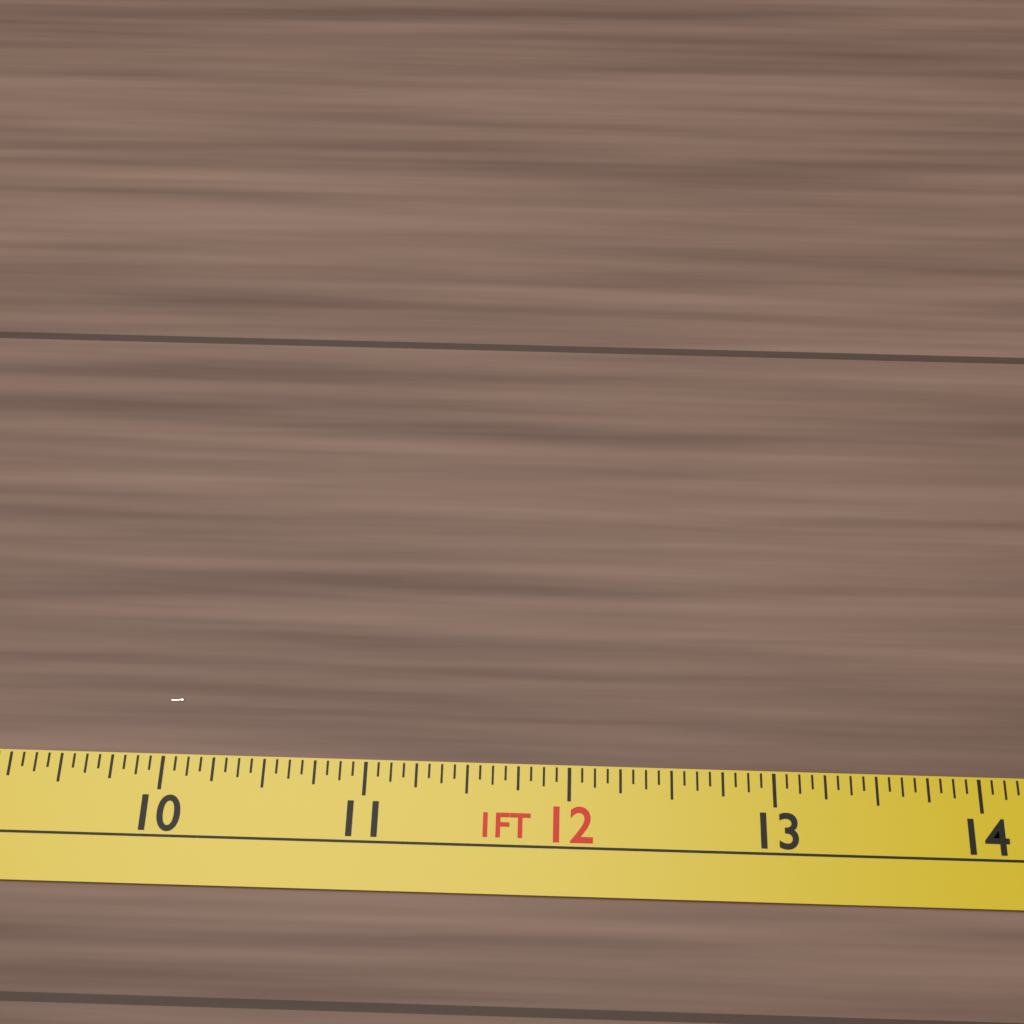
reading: 10.0625 in
